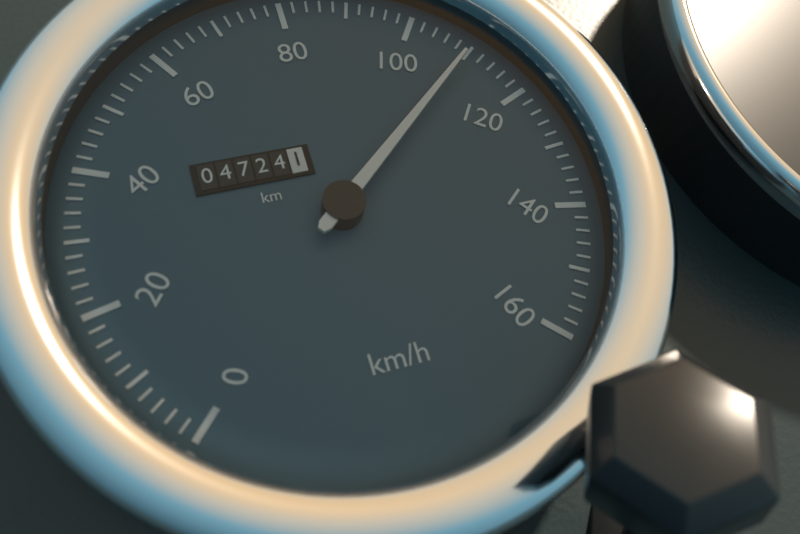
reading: 110 km/h
